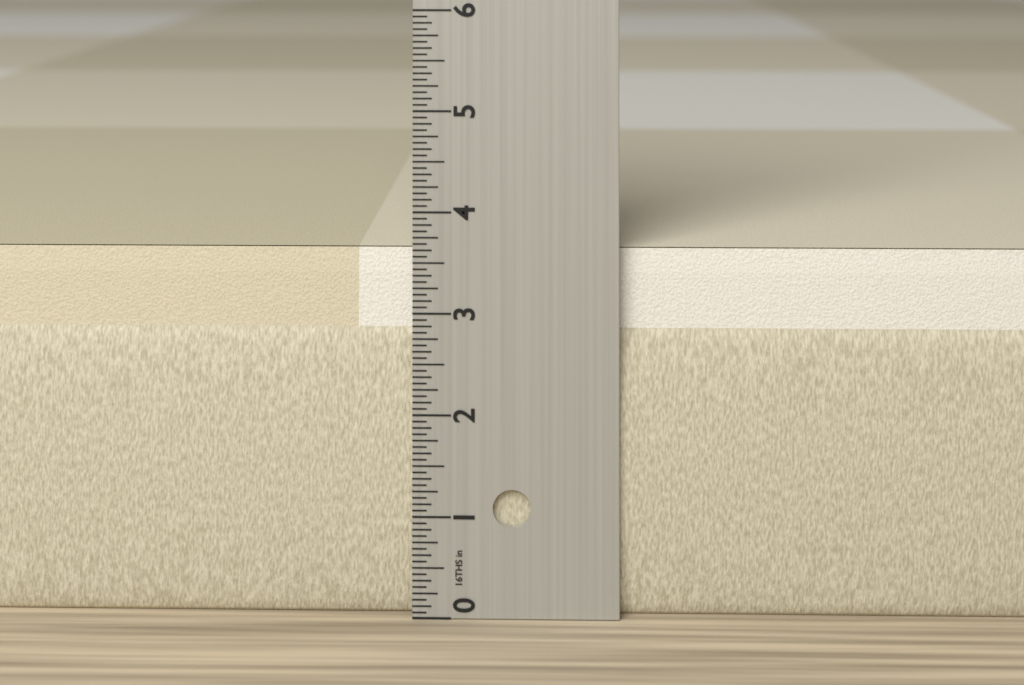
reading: 3.6250 in
